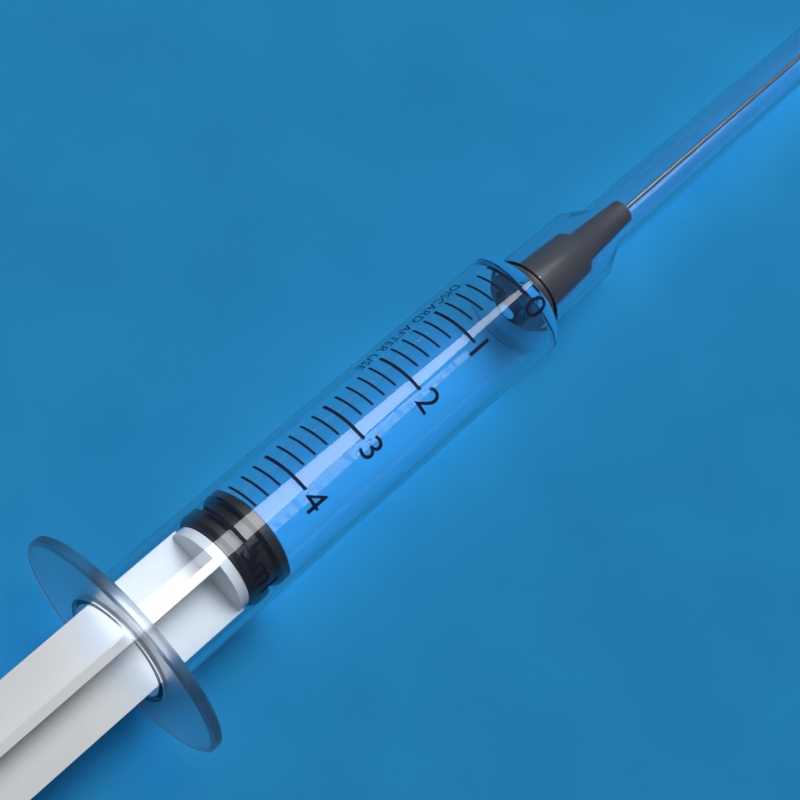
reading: 4.6 ml
